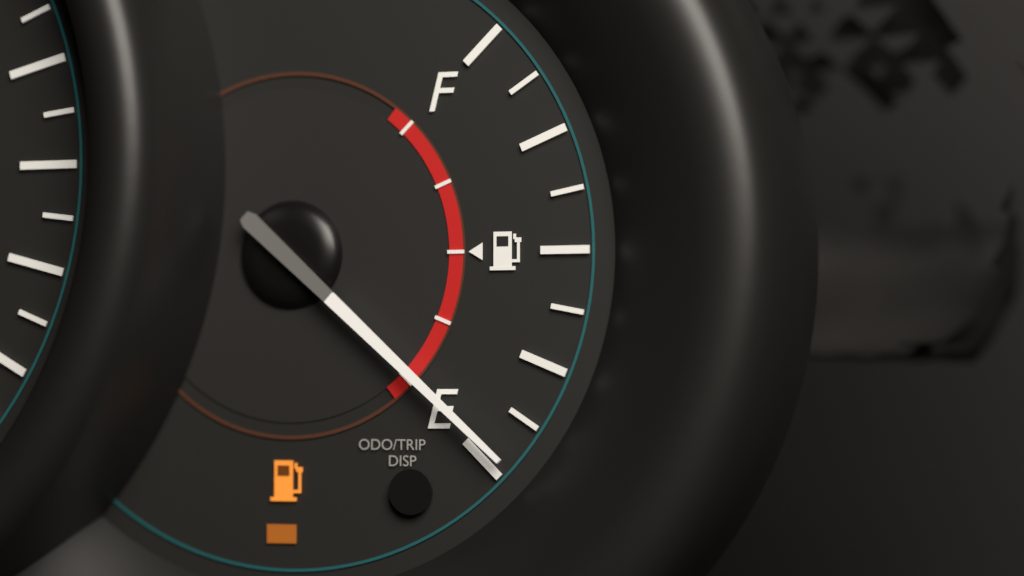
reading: 0.030 (no unit)
